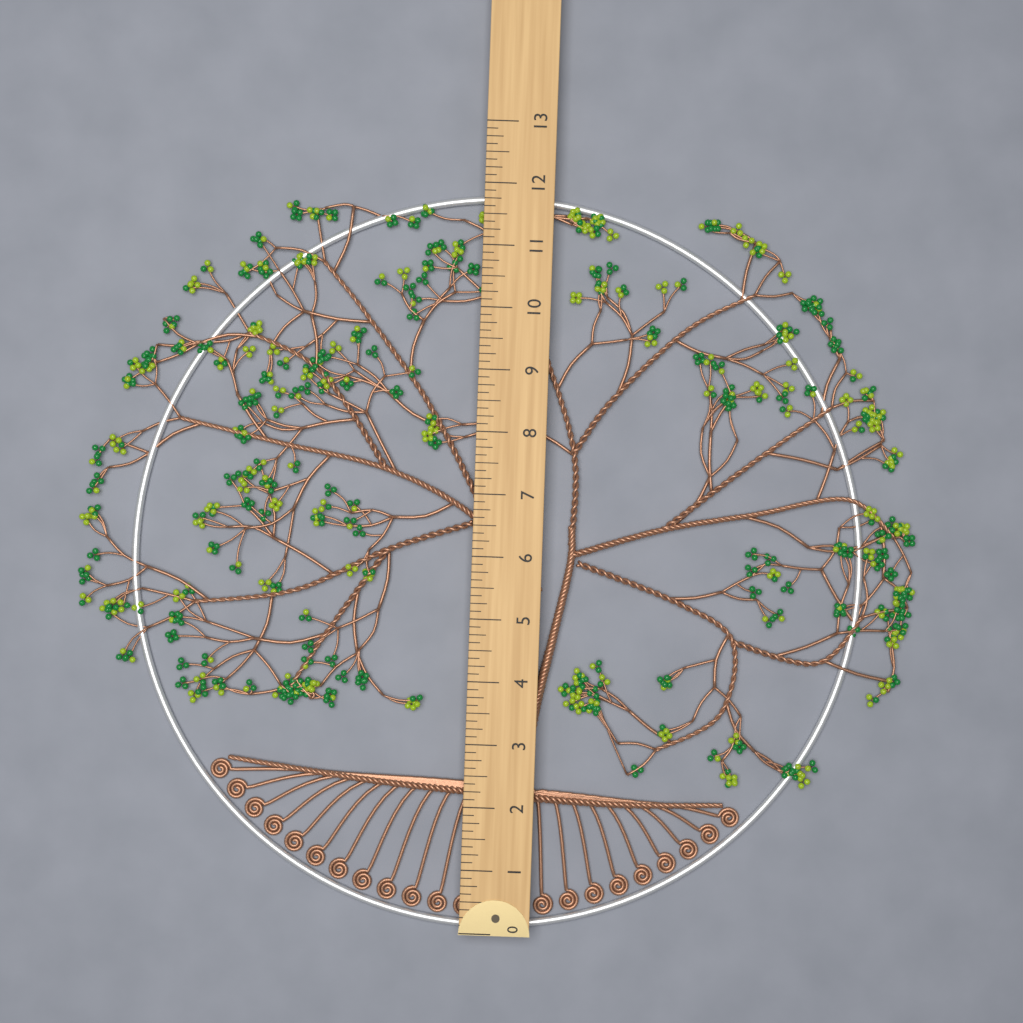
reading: 11.875 (no unit)
